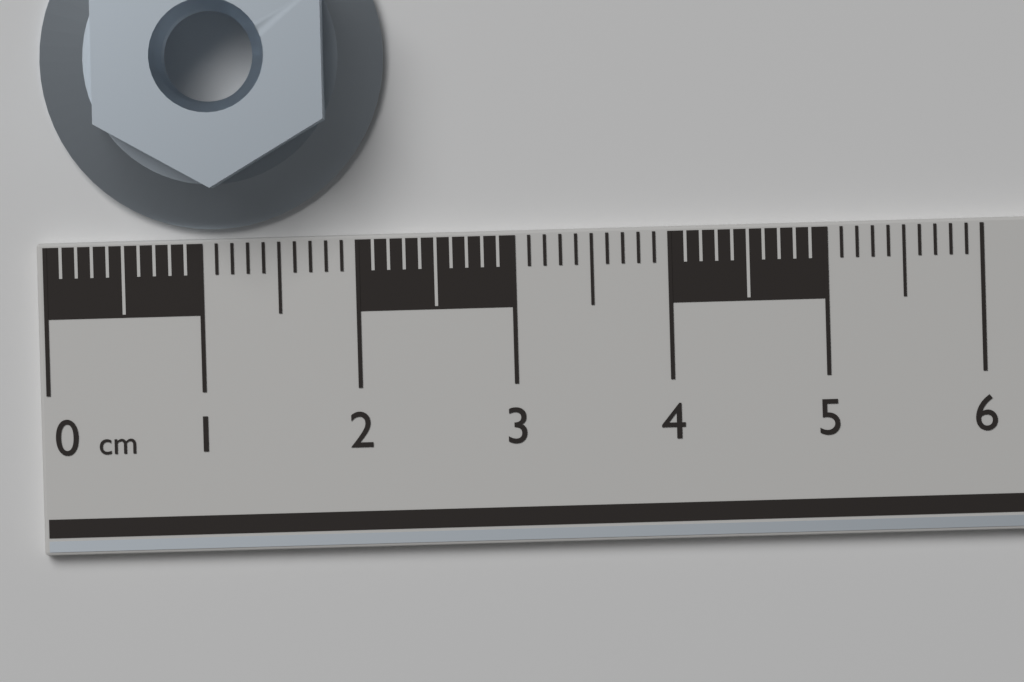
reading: 2.2 cm
